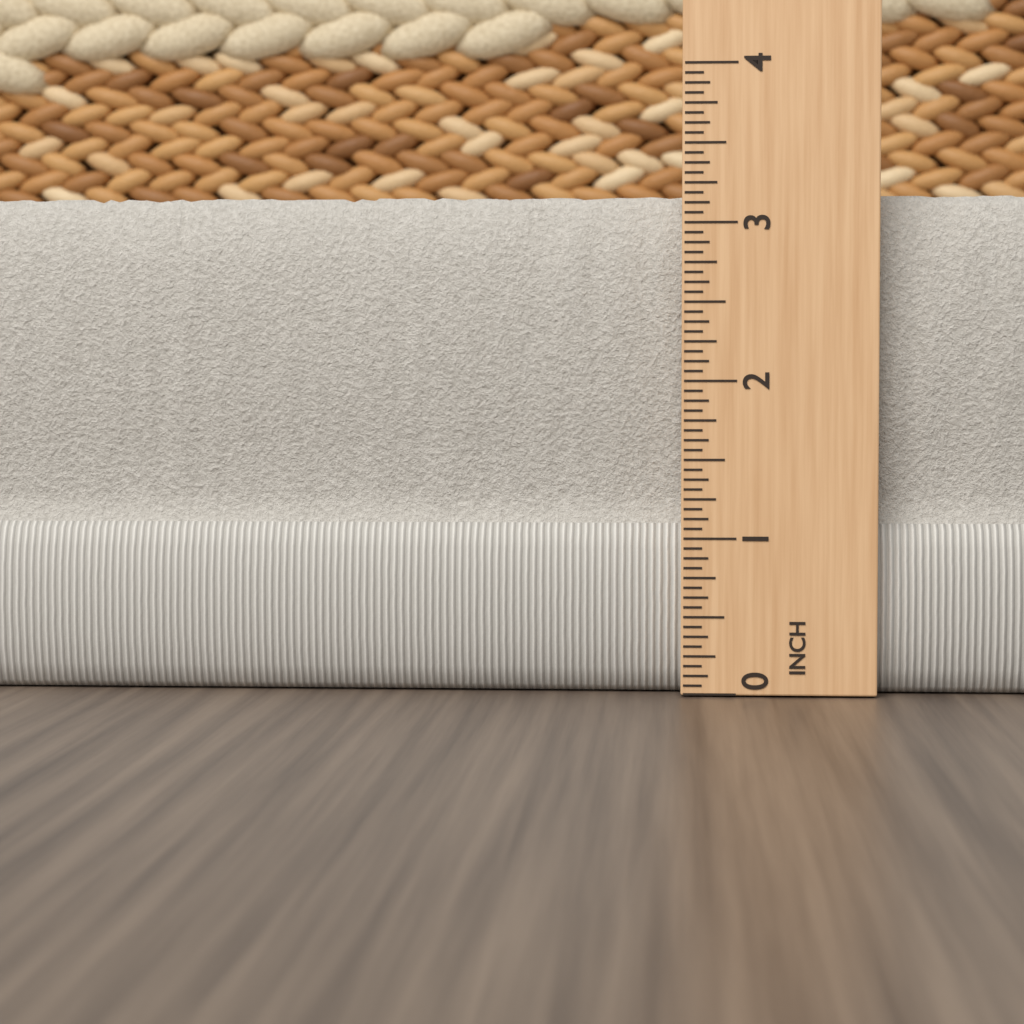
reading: 3.1875 in
